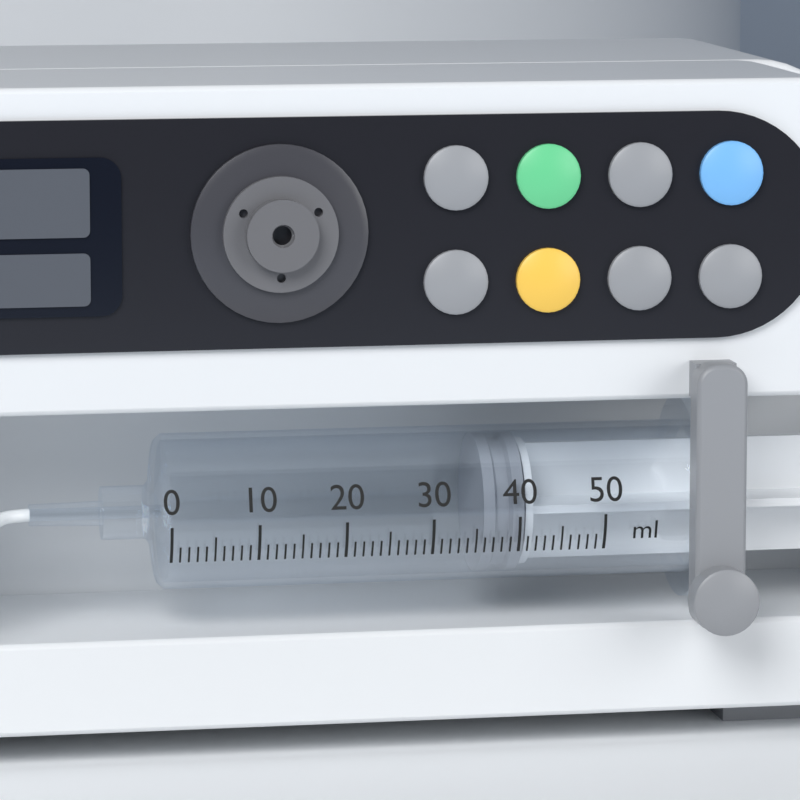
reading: 36 ml
